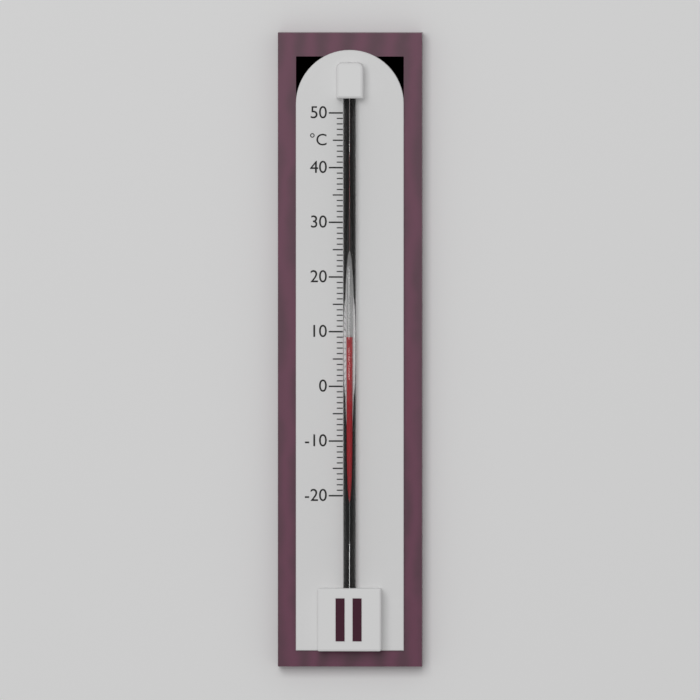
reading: 9 °C
